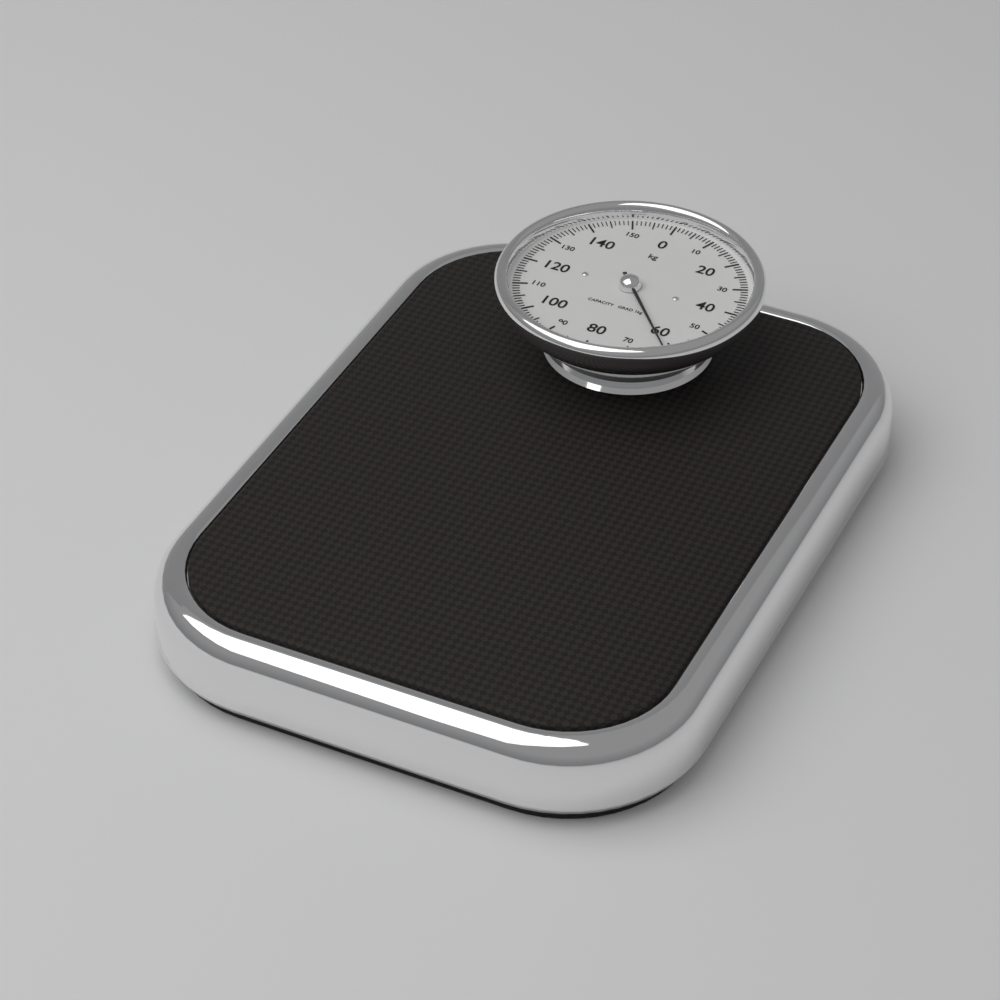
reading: 62 kg
